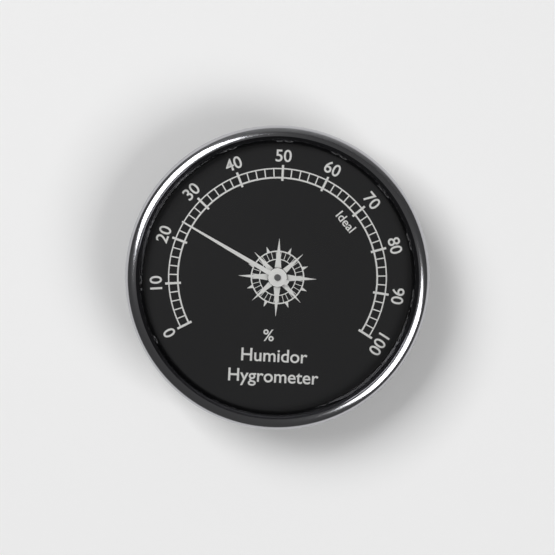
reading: 24 %
